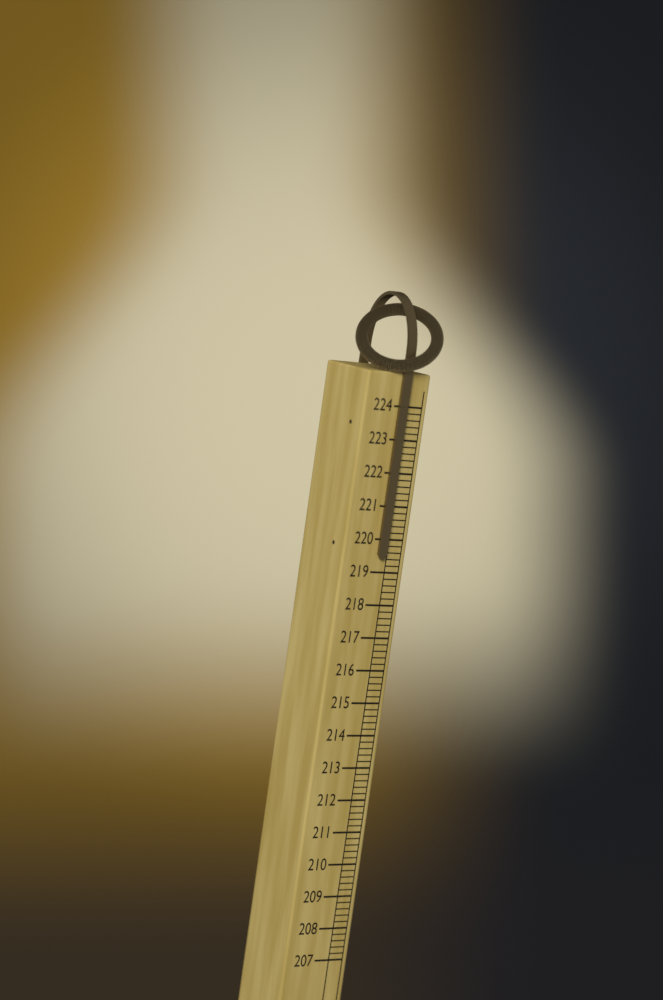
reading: 219.4 (no unit)
